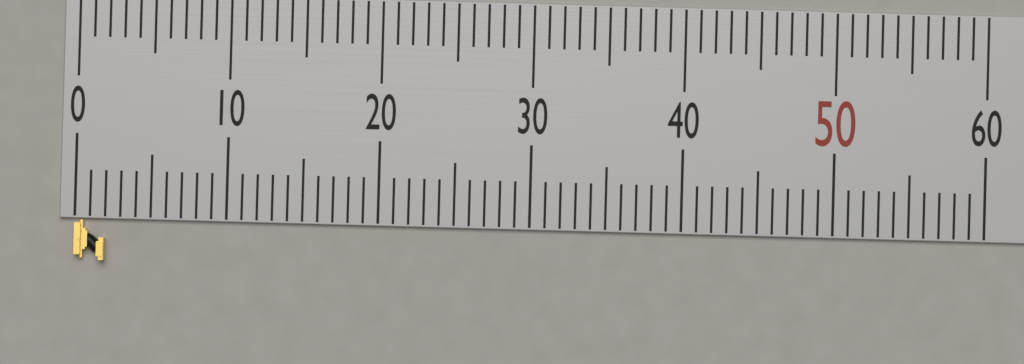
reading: 2 (no unit)
